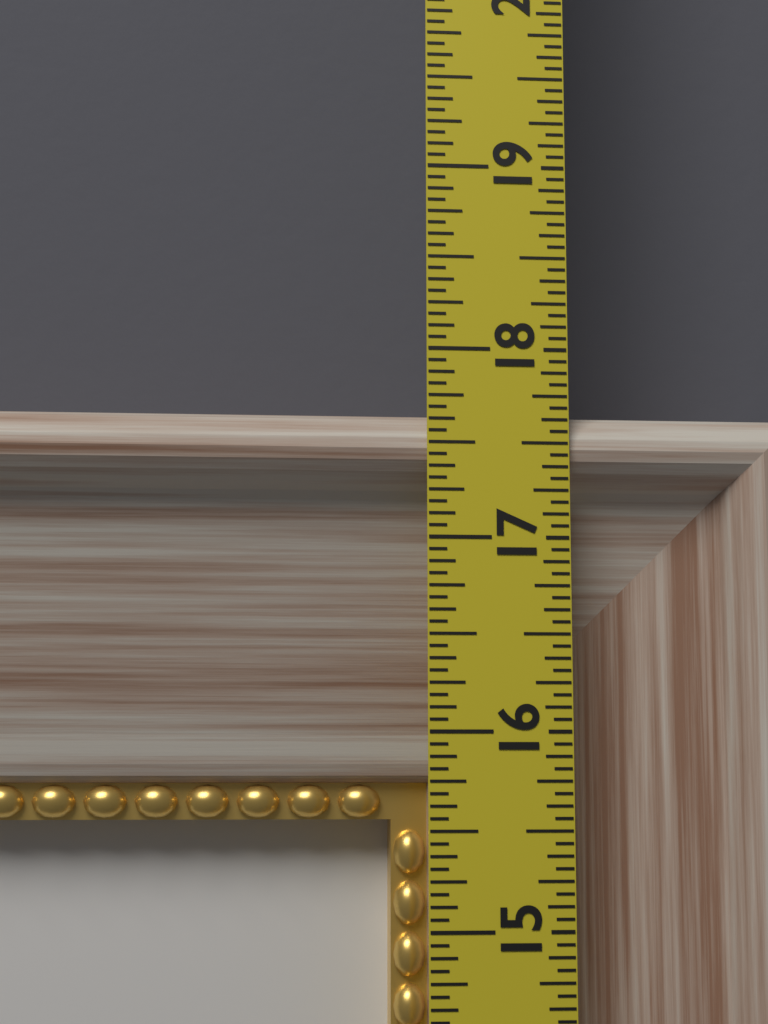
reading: 17.6875 in
